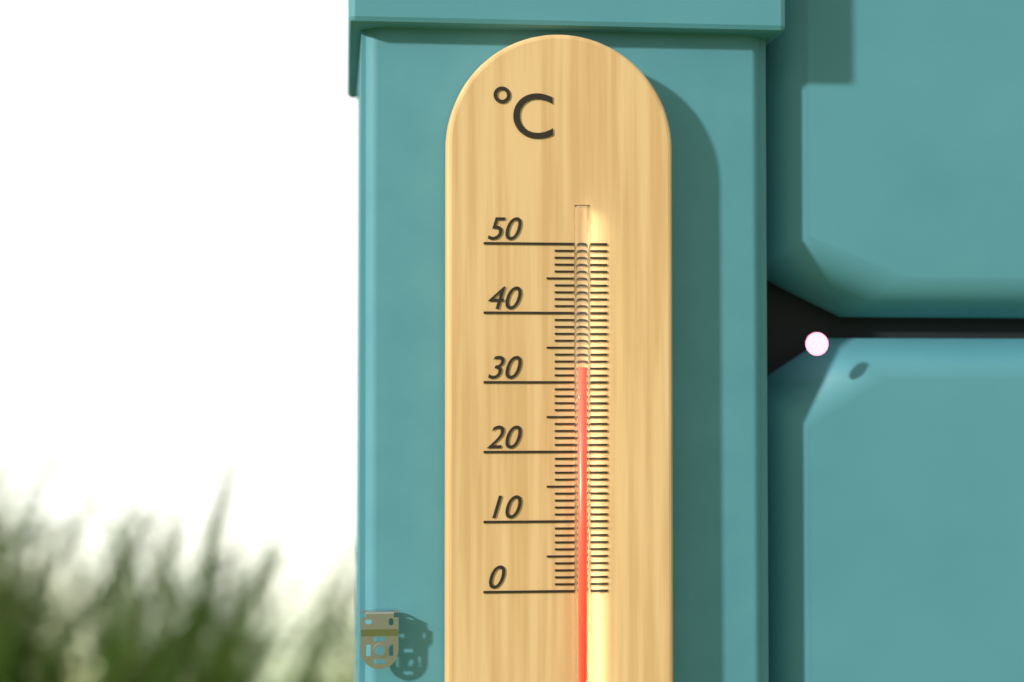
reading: 32 °C
